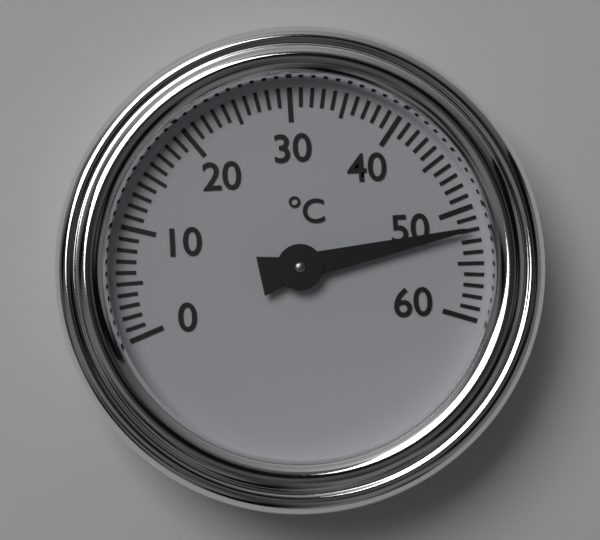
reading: 52 °C
